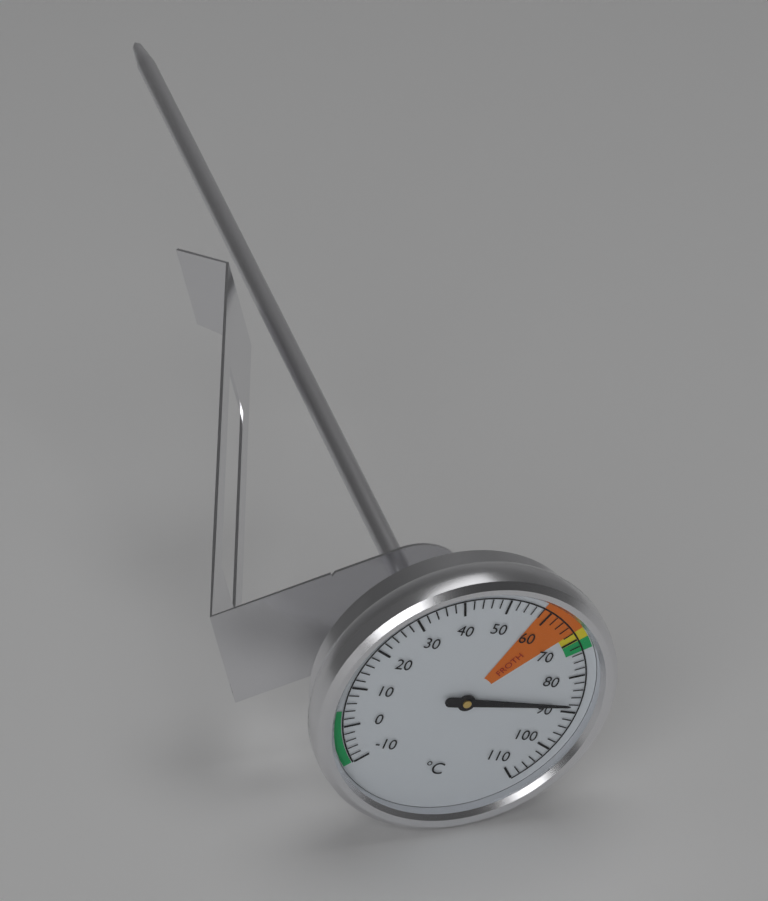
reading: 88 °C
